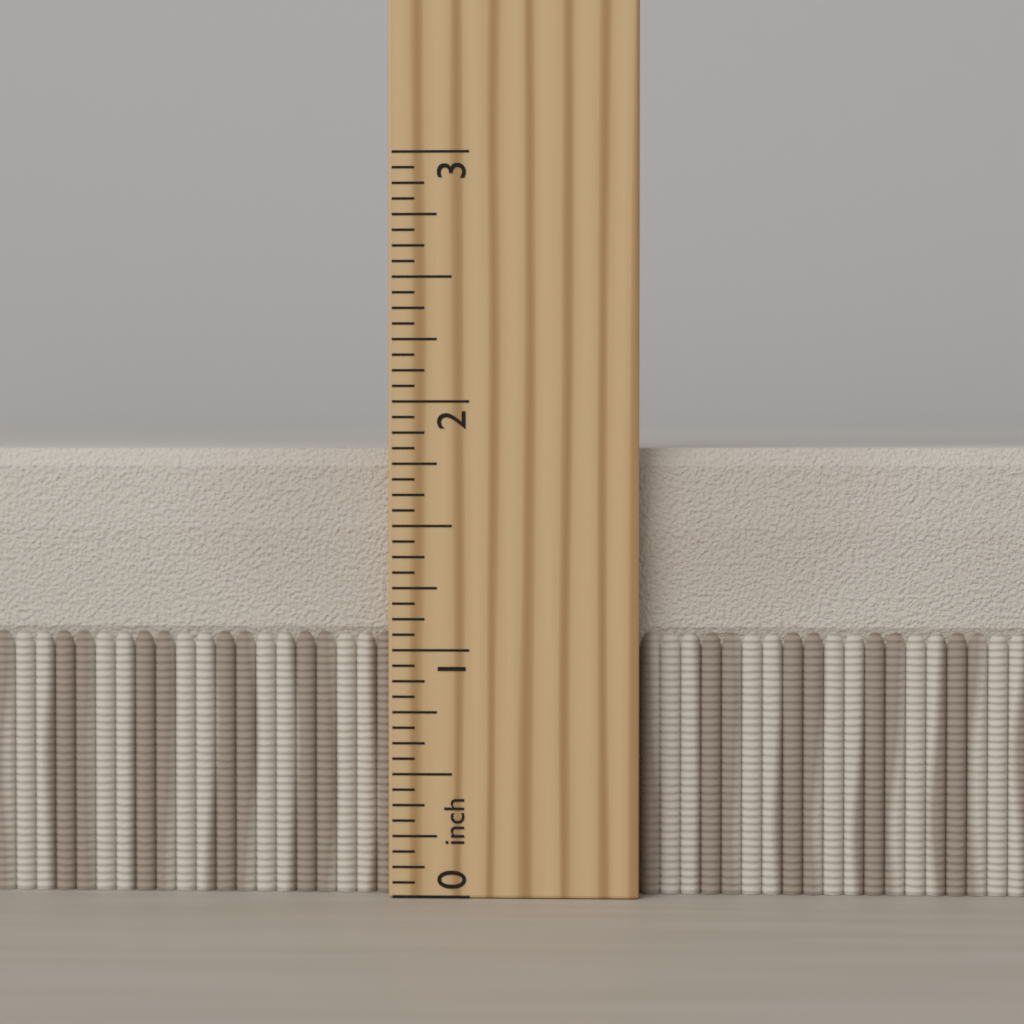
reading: 1.8125 inch
